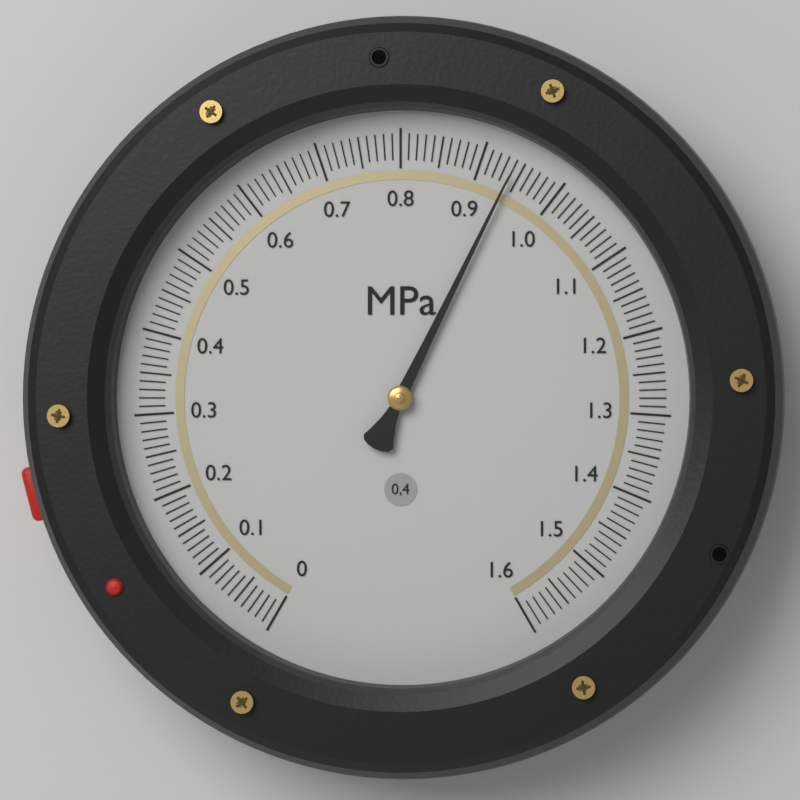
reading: 0.94 MPa
